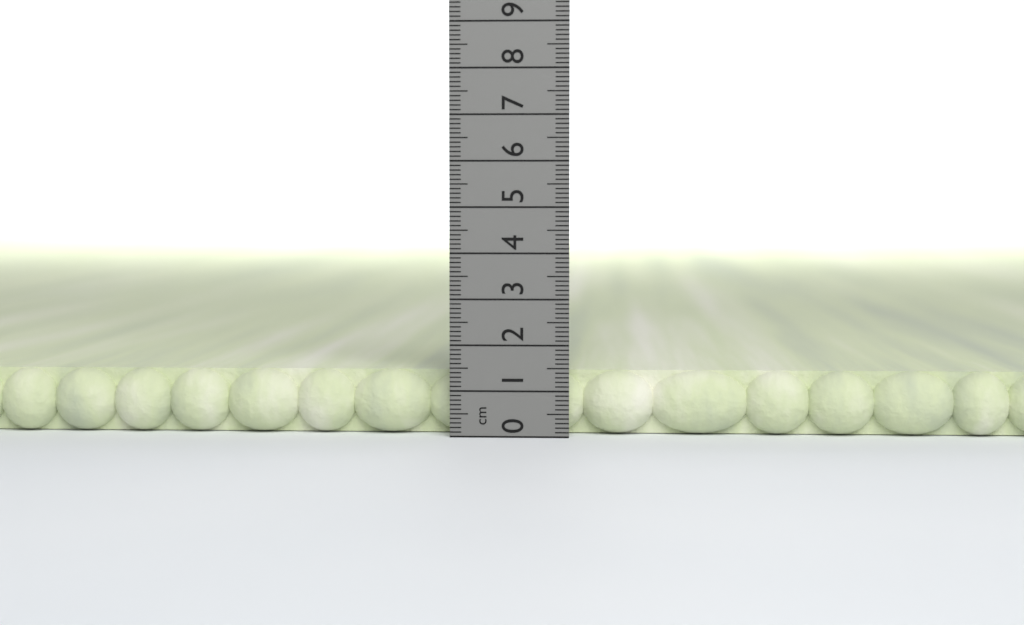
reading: 1.4 cm
